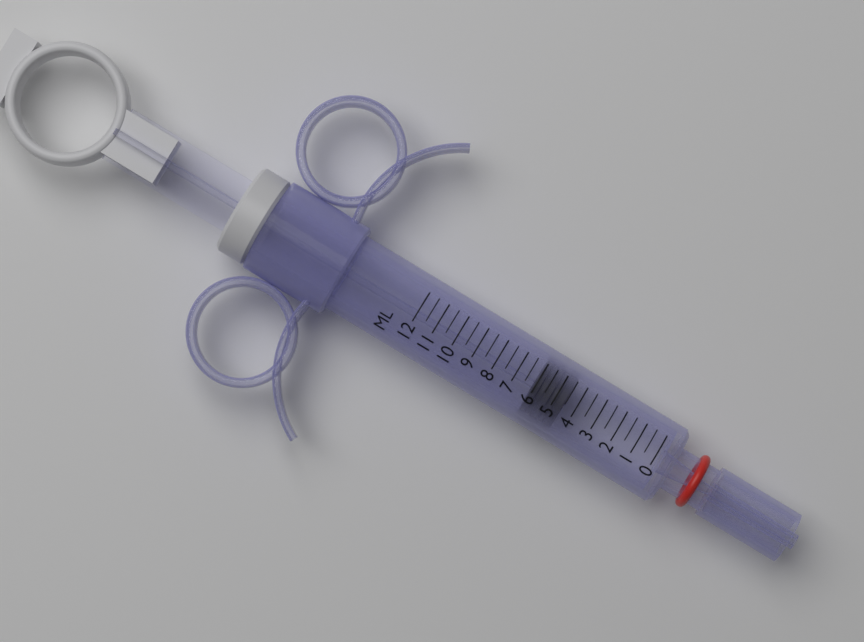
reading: 4.5 ml
